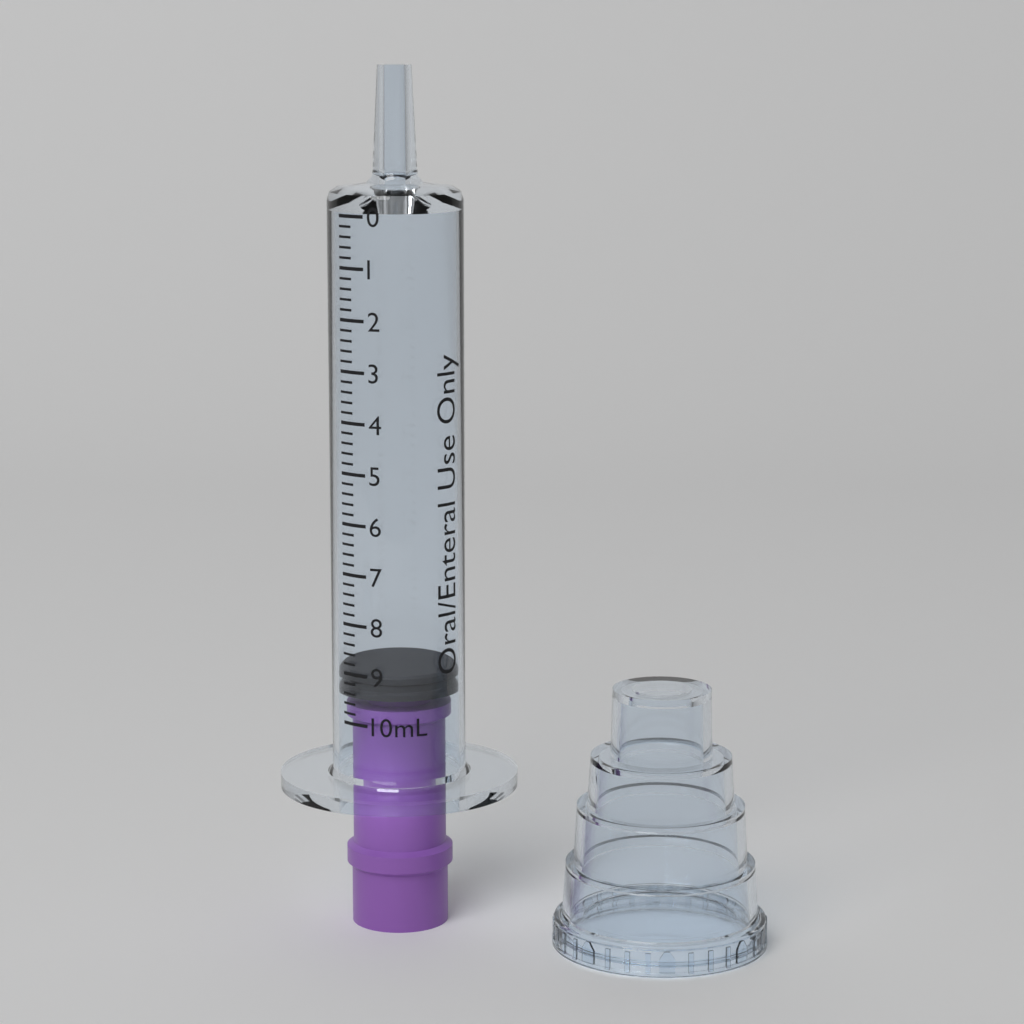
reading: 9.0 mL
